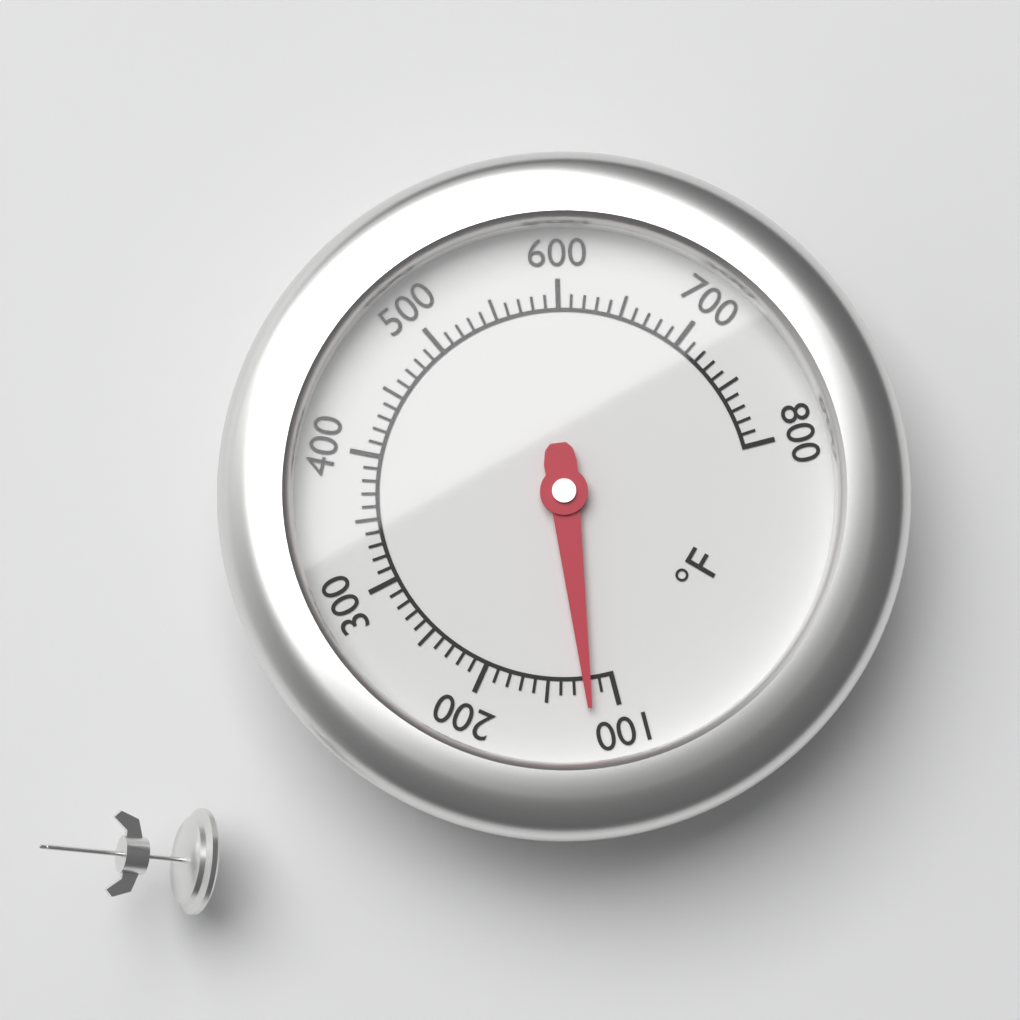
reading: 120 °F
